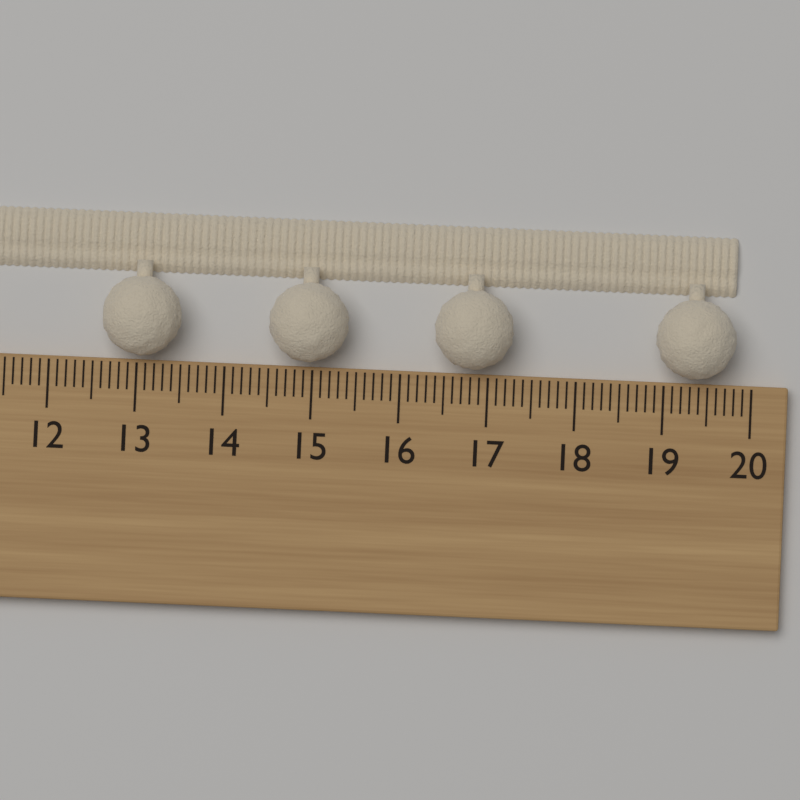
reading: 19.8 cm
